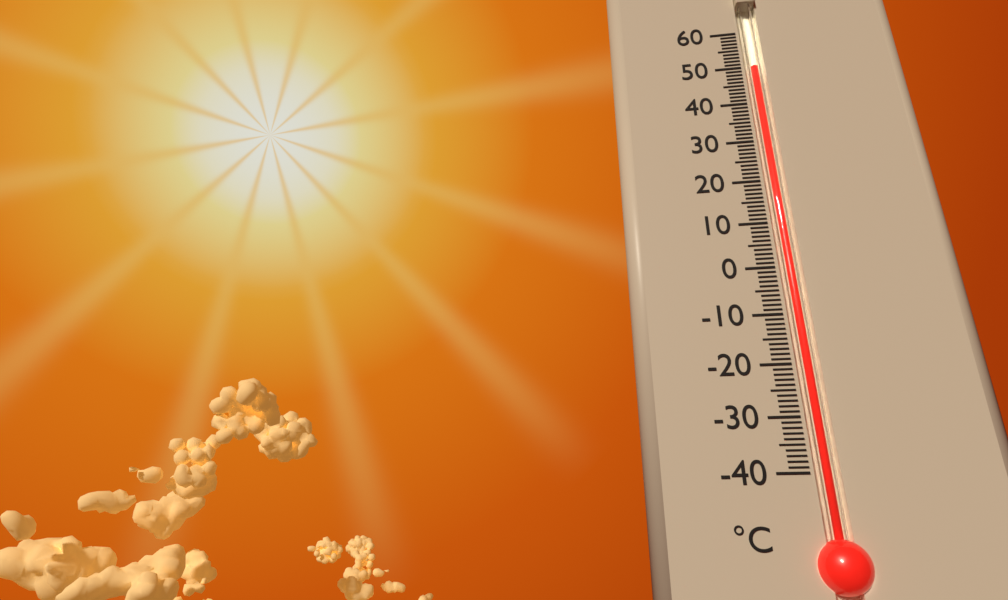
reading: 50 °C
